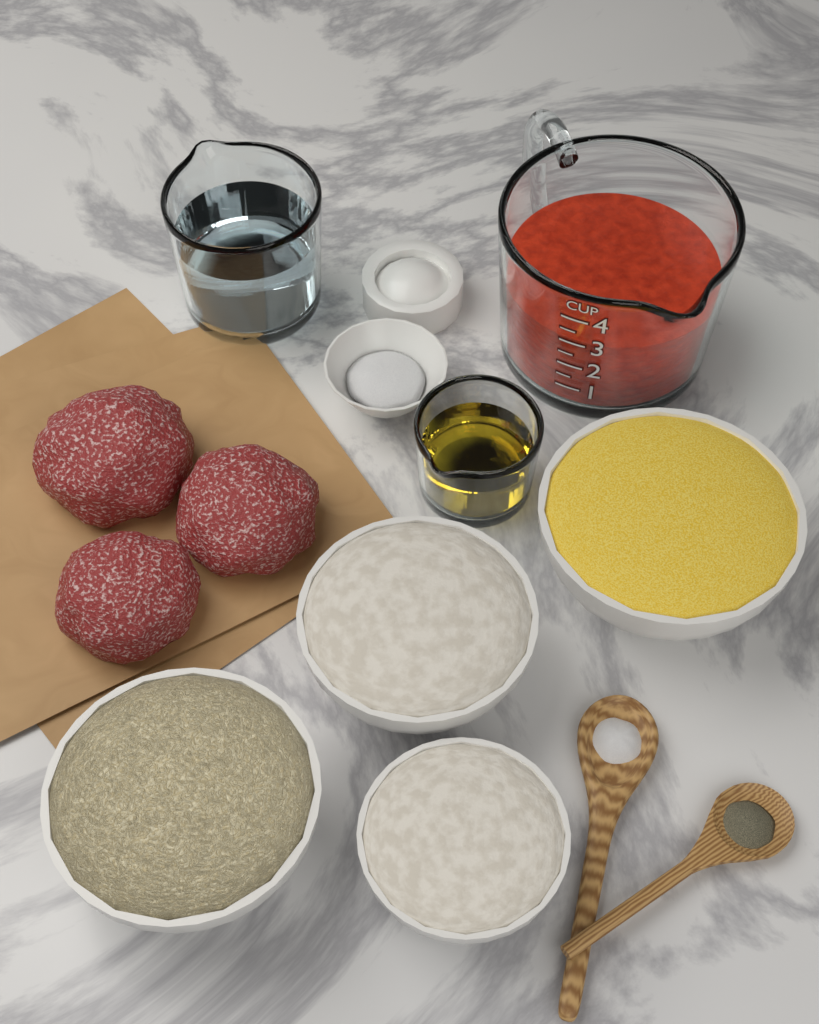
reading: 3.0 cup
